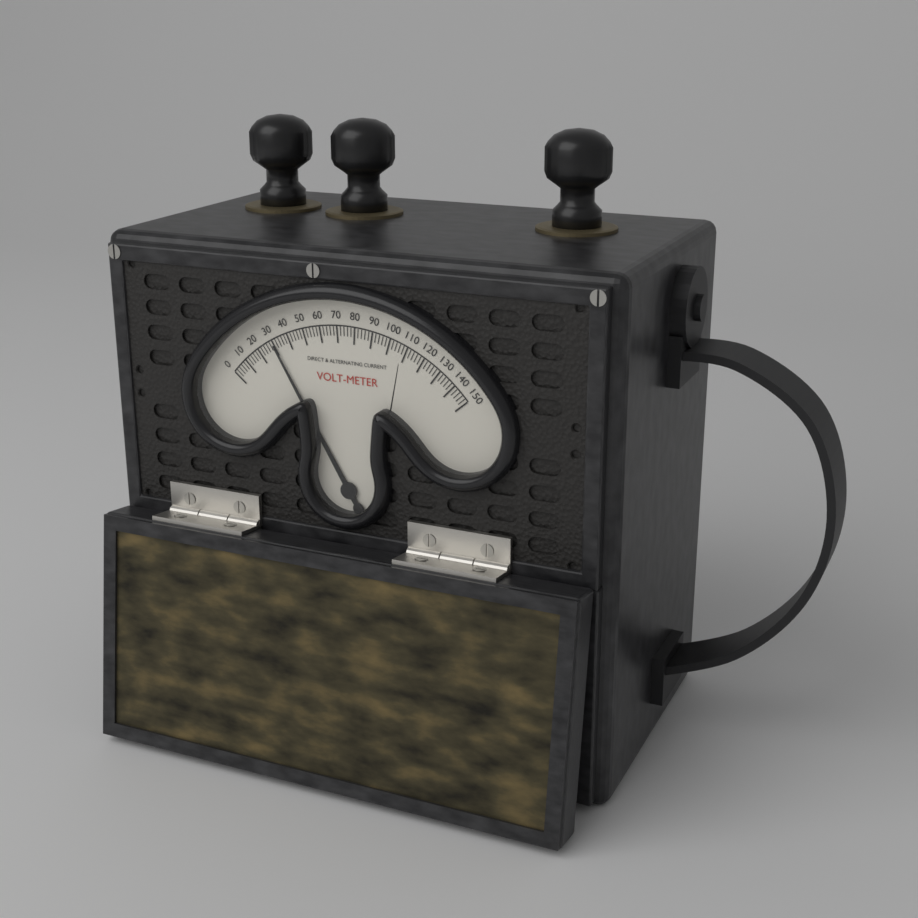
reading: 30 V
